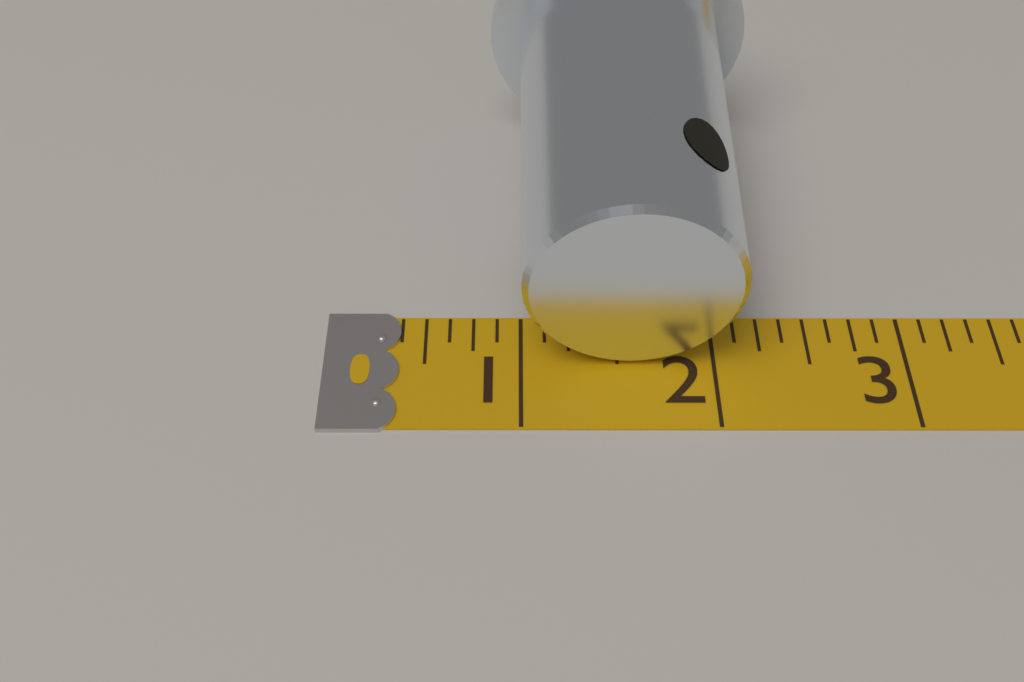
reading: 2.125 (no unit)
